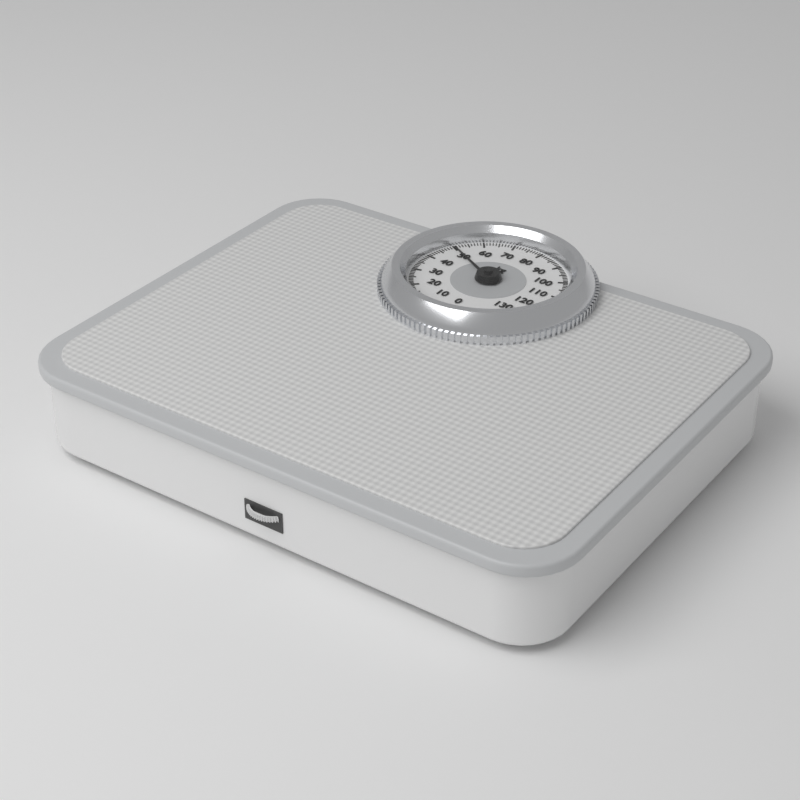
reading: 50 kg
